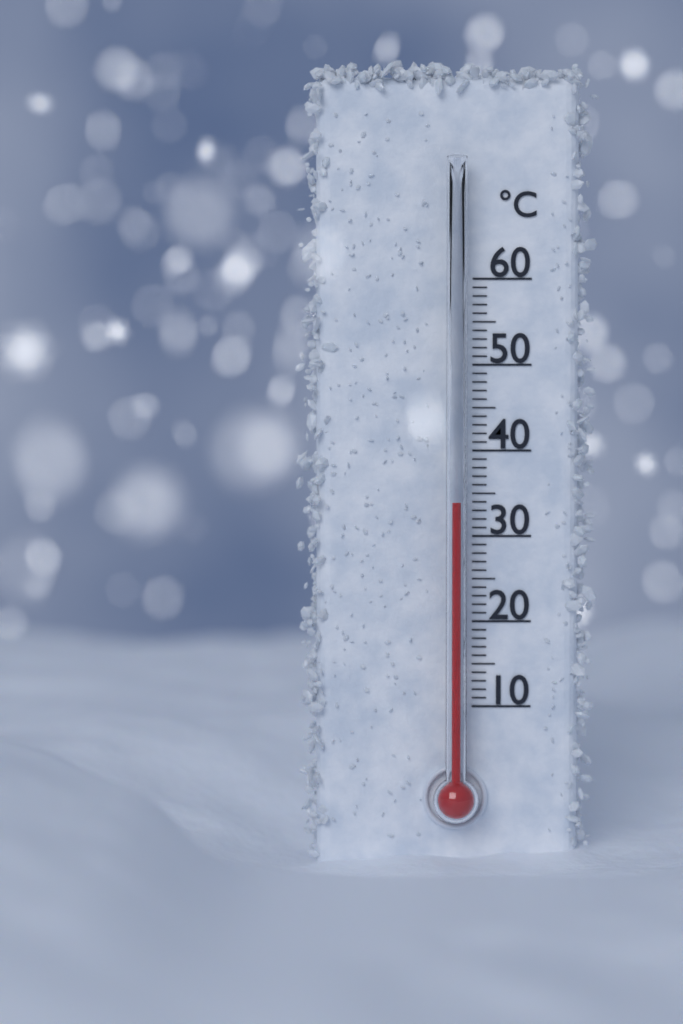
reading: 34 °C
